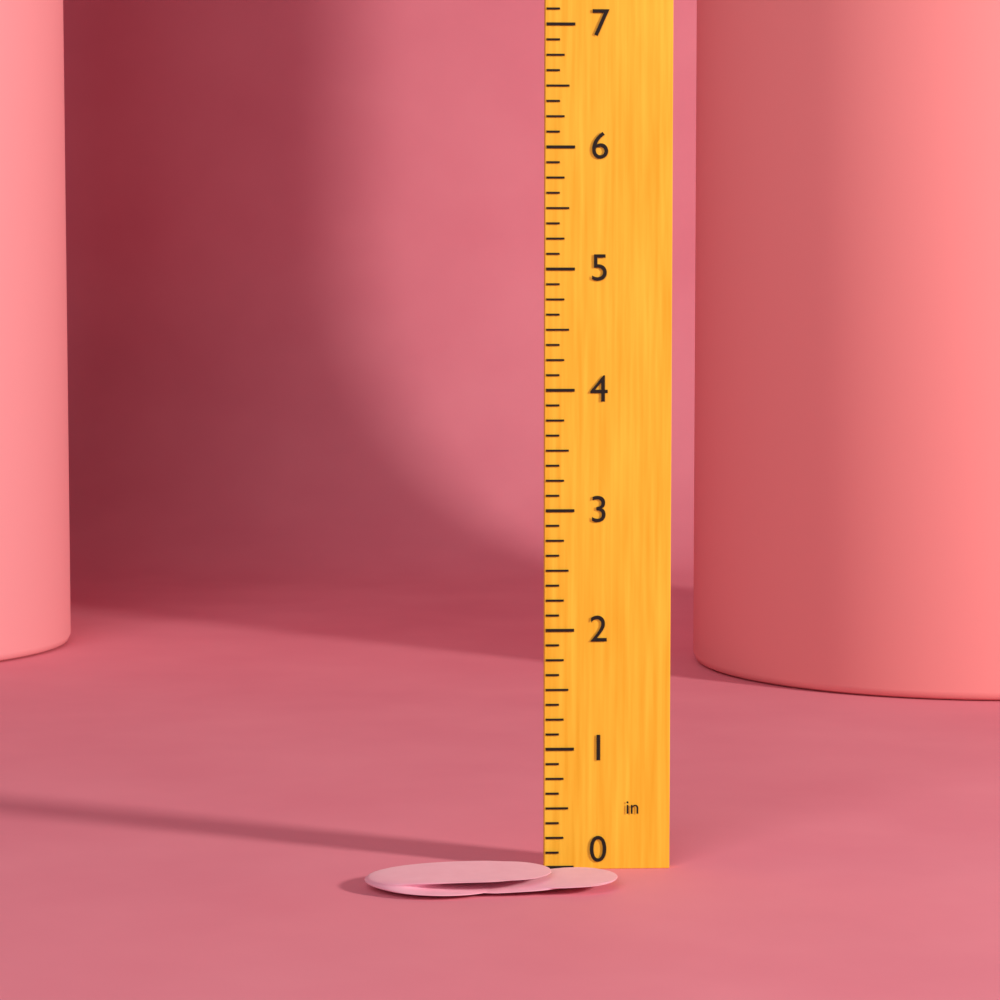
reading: 0.125 in
